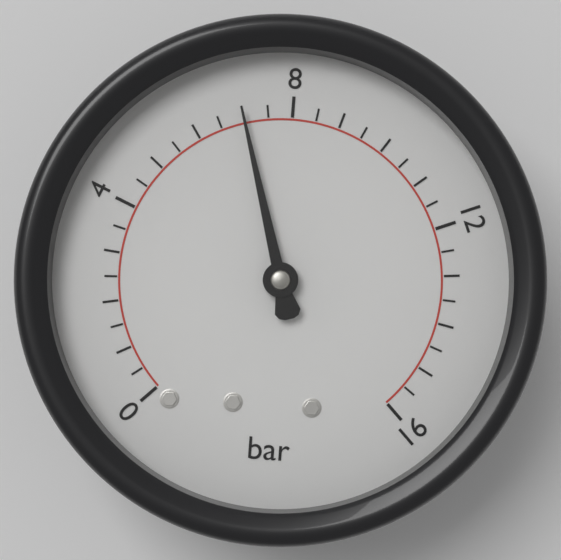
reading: 7.0 bar
